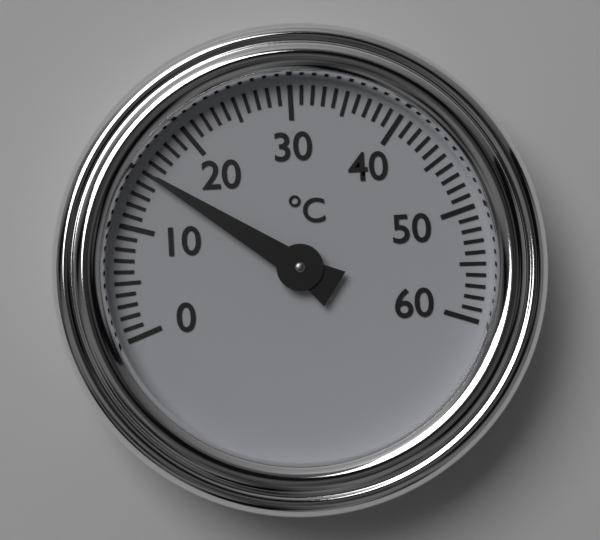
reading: 15 °C
